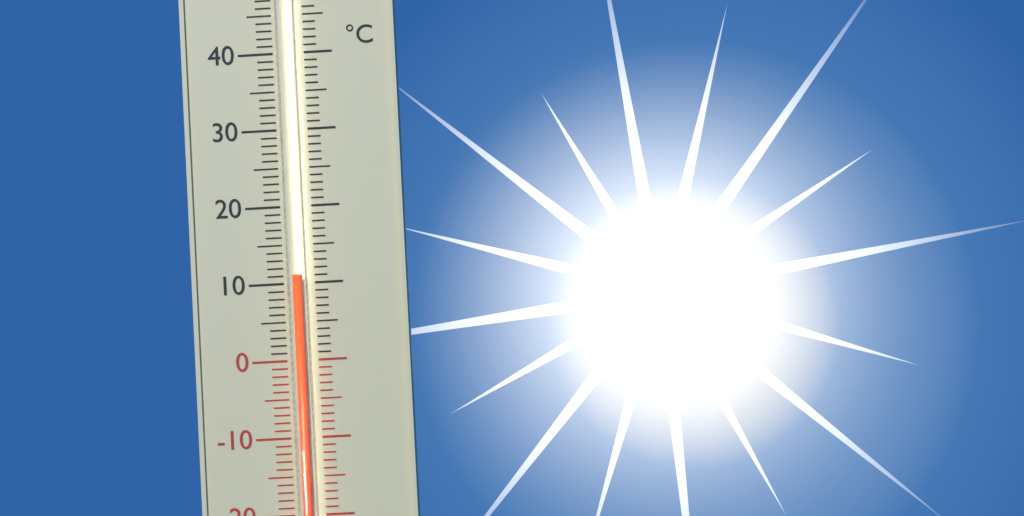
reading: 11 °C
